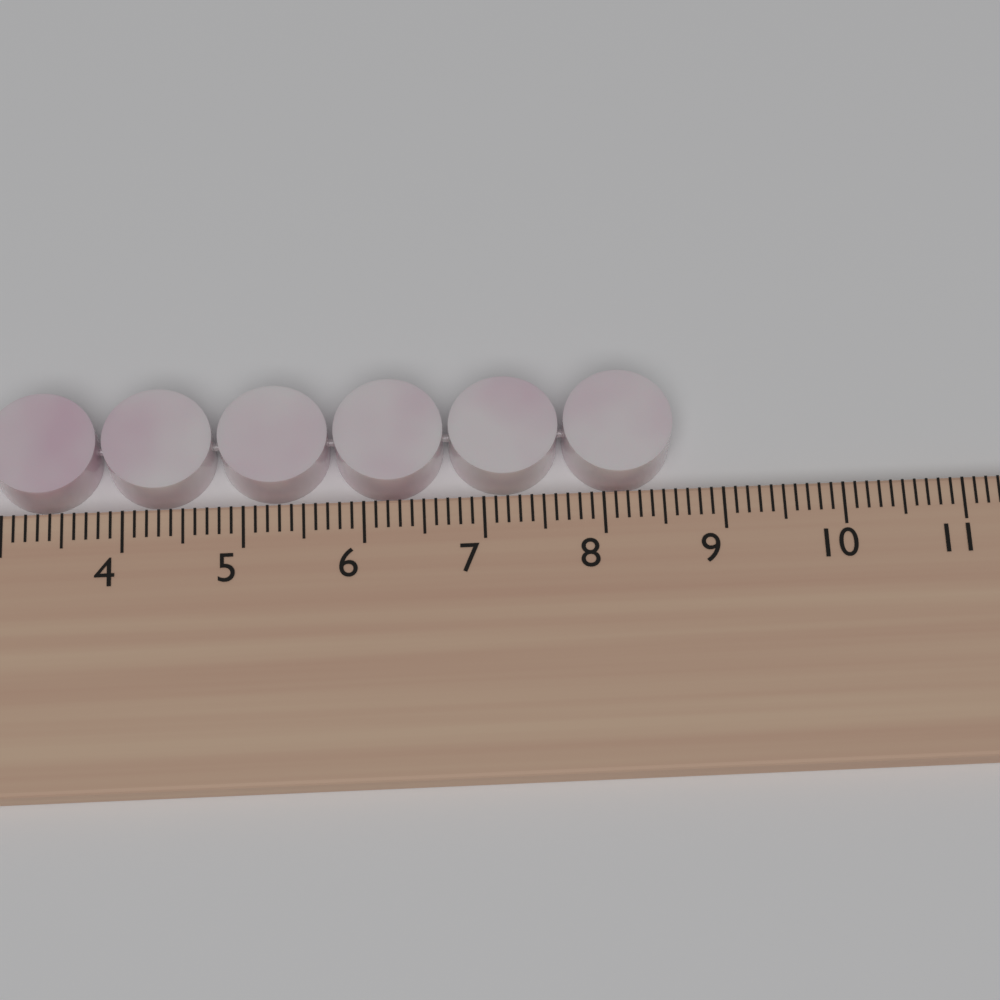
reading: 8.6 cm
